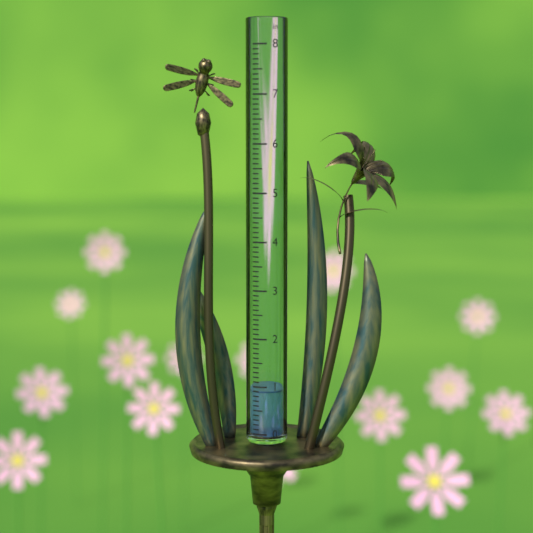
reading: 0.9 in
